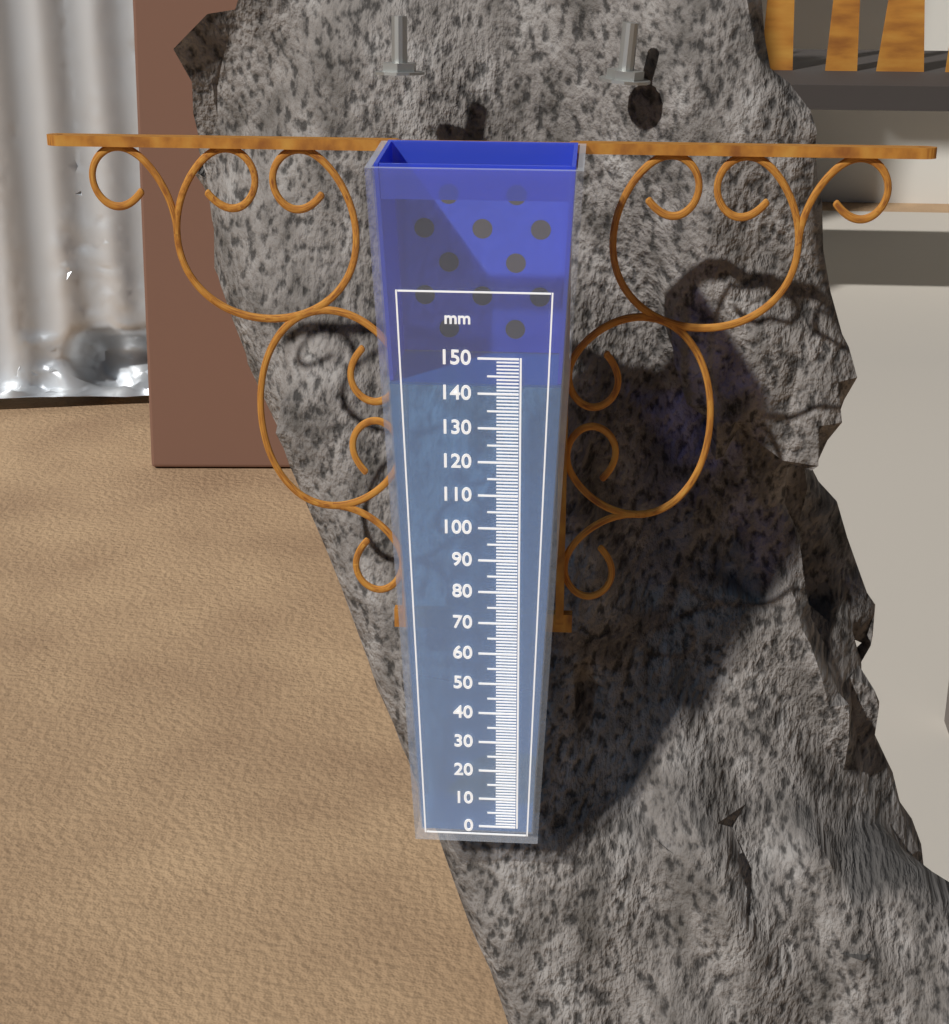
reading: 142 mm
